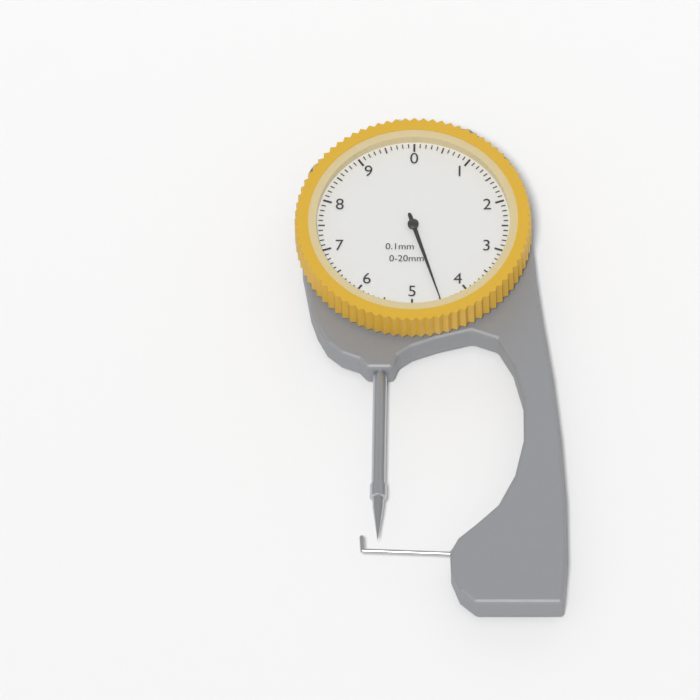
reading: 4.5 mm
